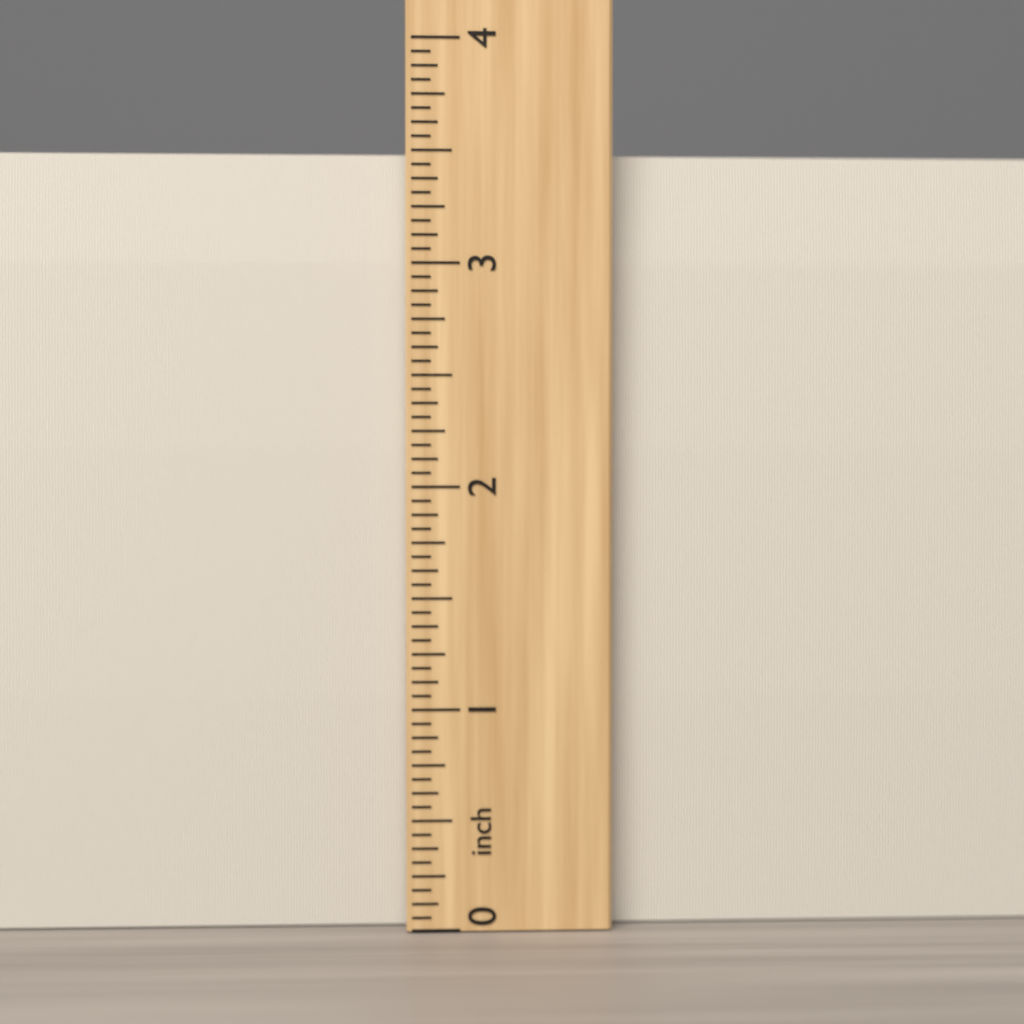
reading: 3.5000 inch
